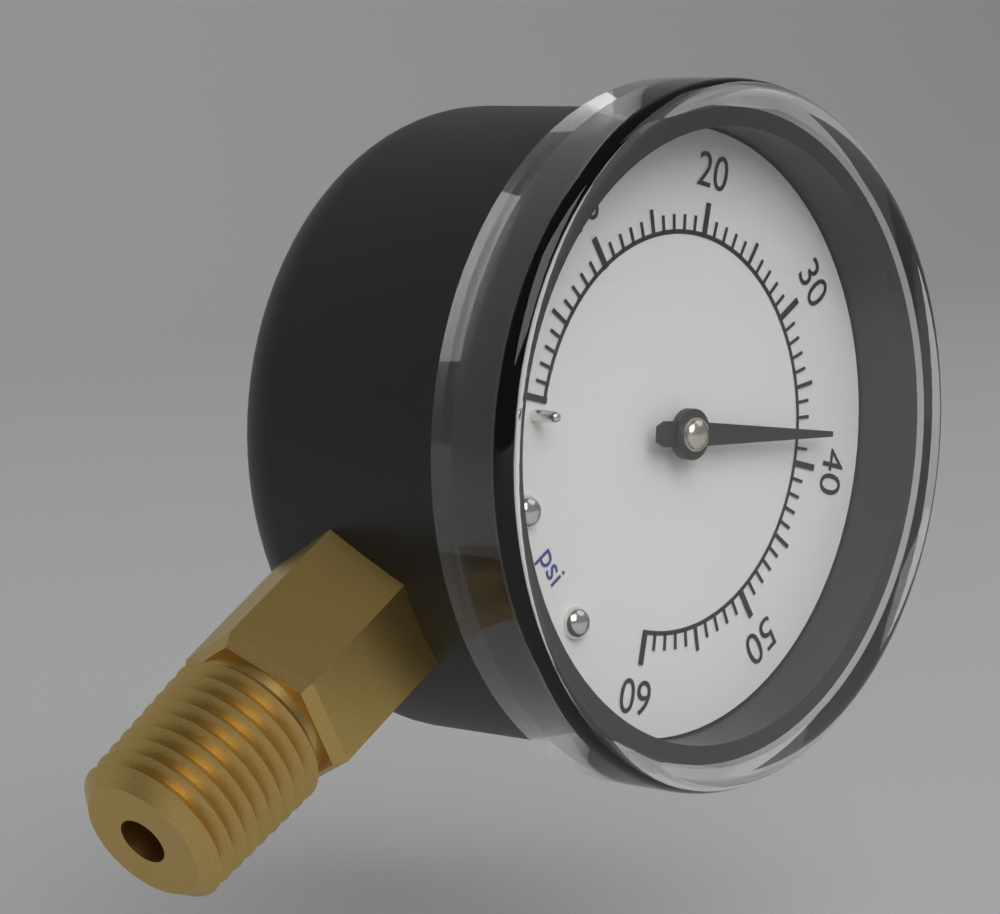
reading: 38 psi
